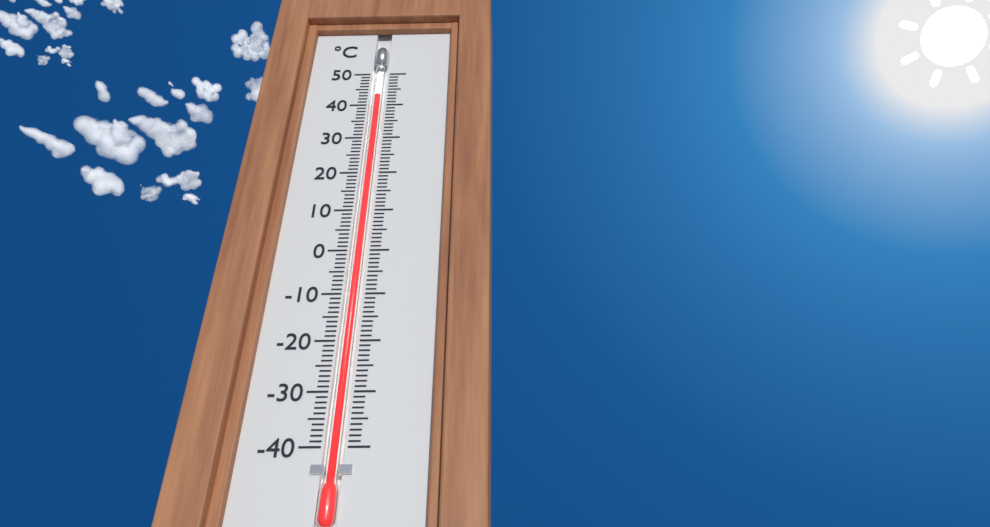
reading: 43 °C
